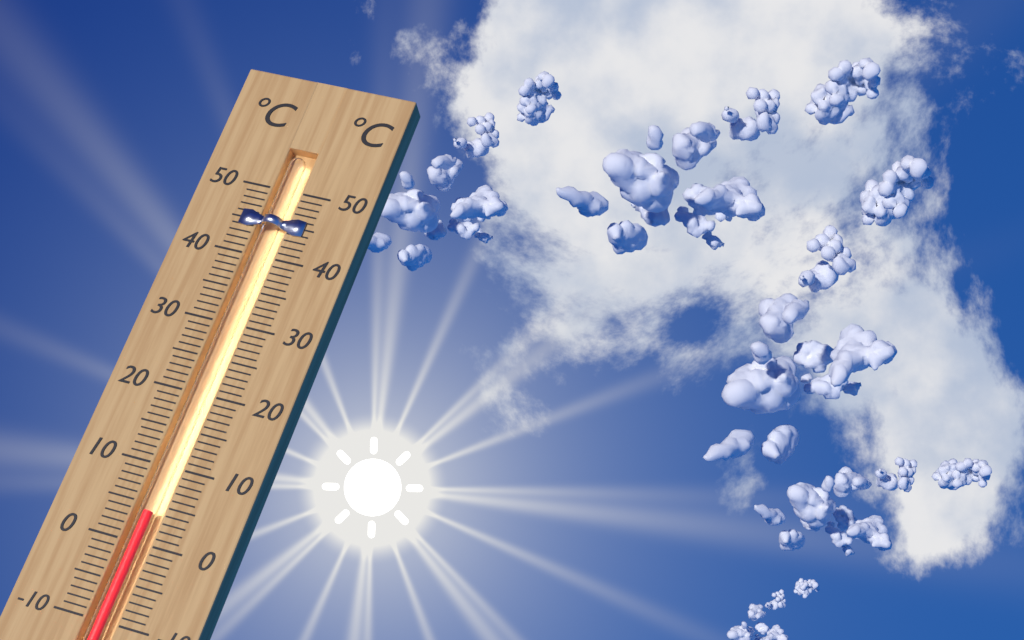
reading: 4 °C
